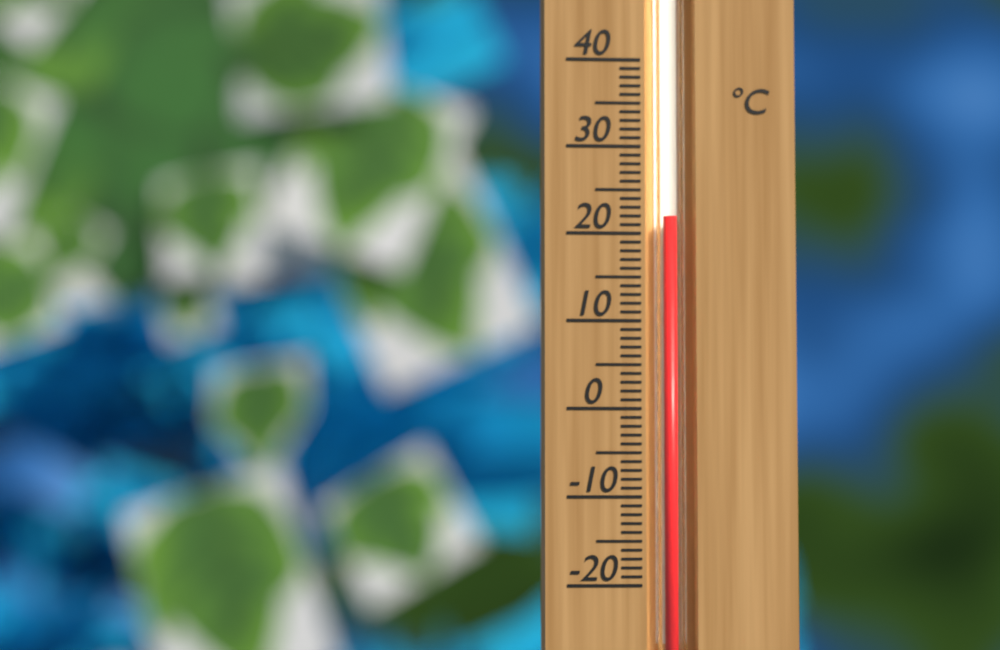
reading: 22 °C
